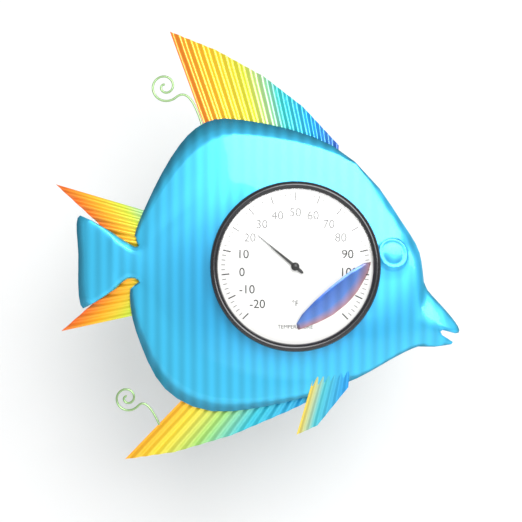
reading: 24 °F
